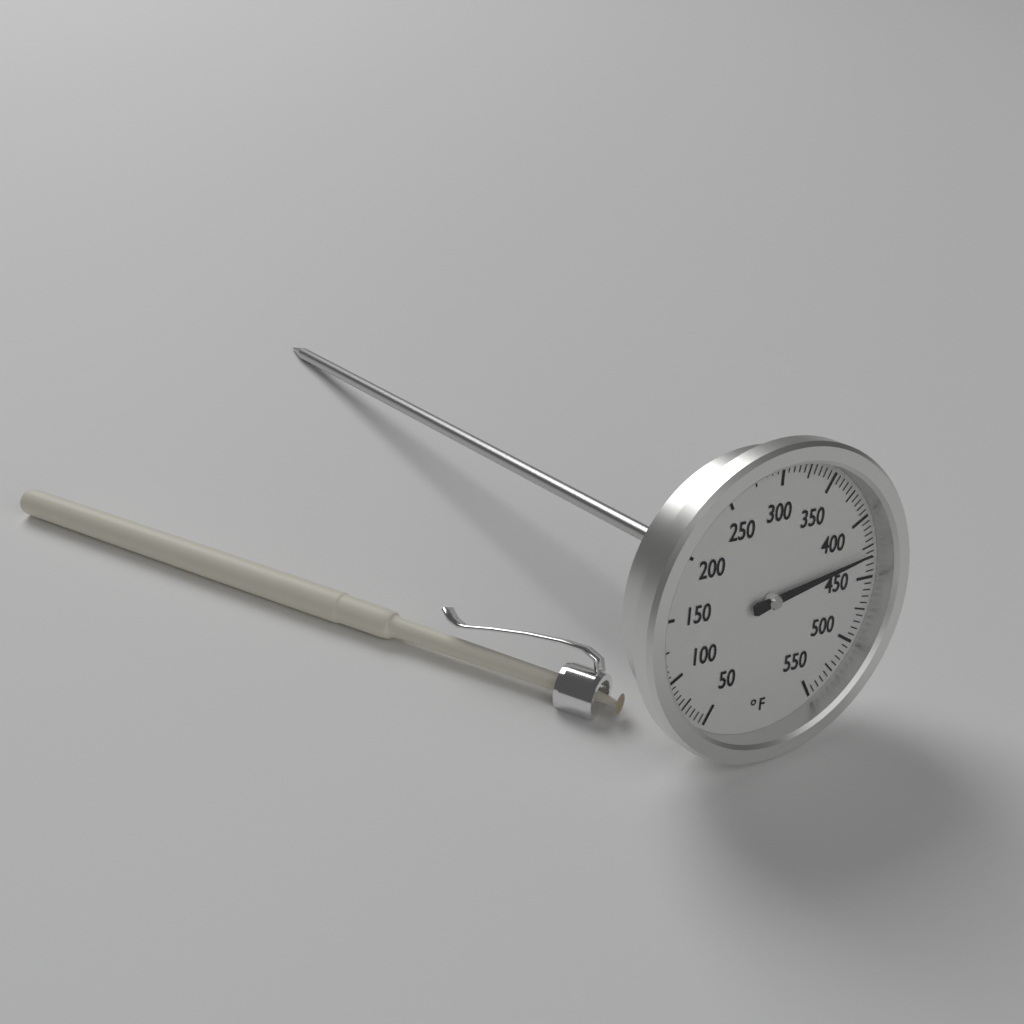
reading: 430 °F
